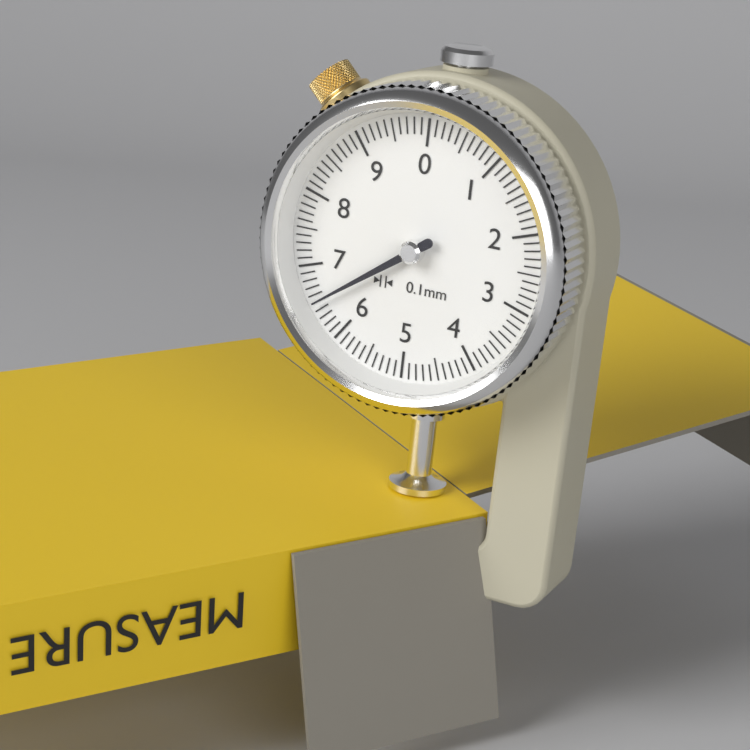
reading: 6.5 mm
